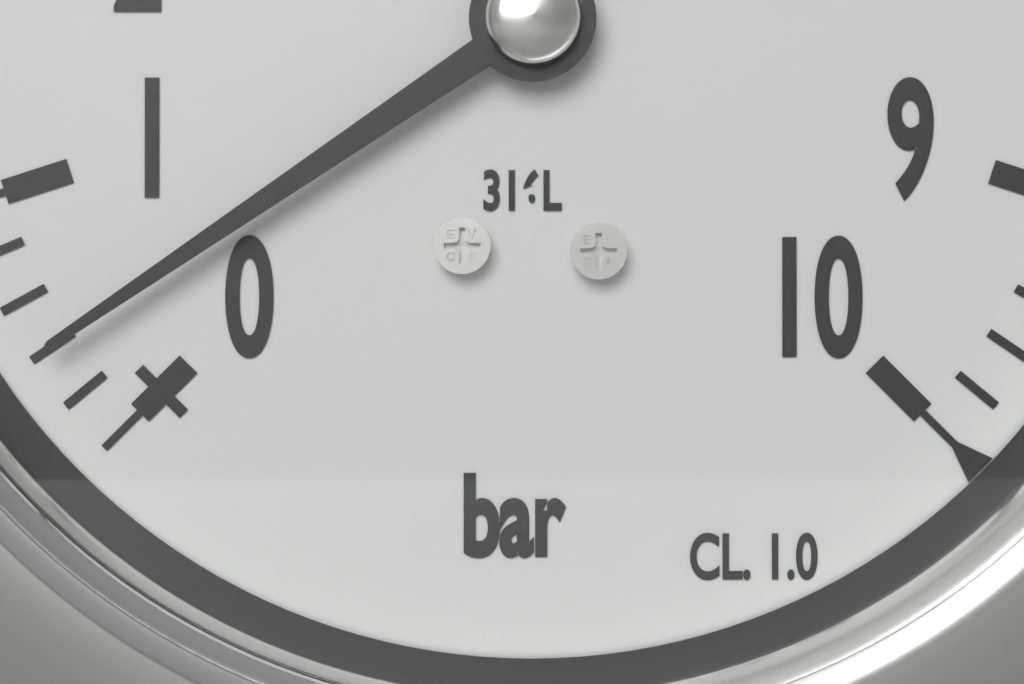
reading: 0.4 bar
